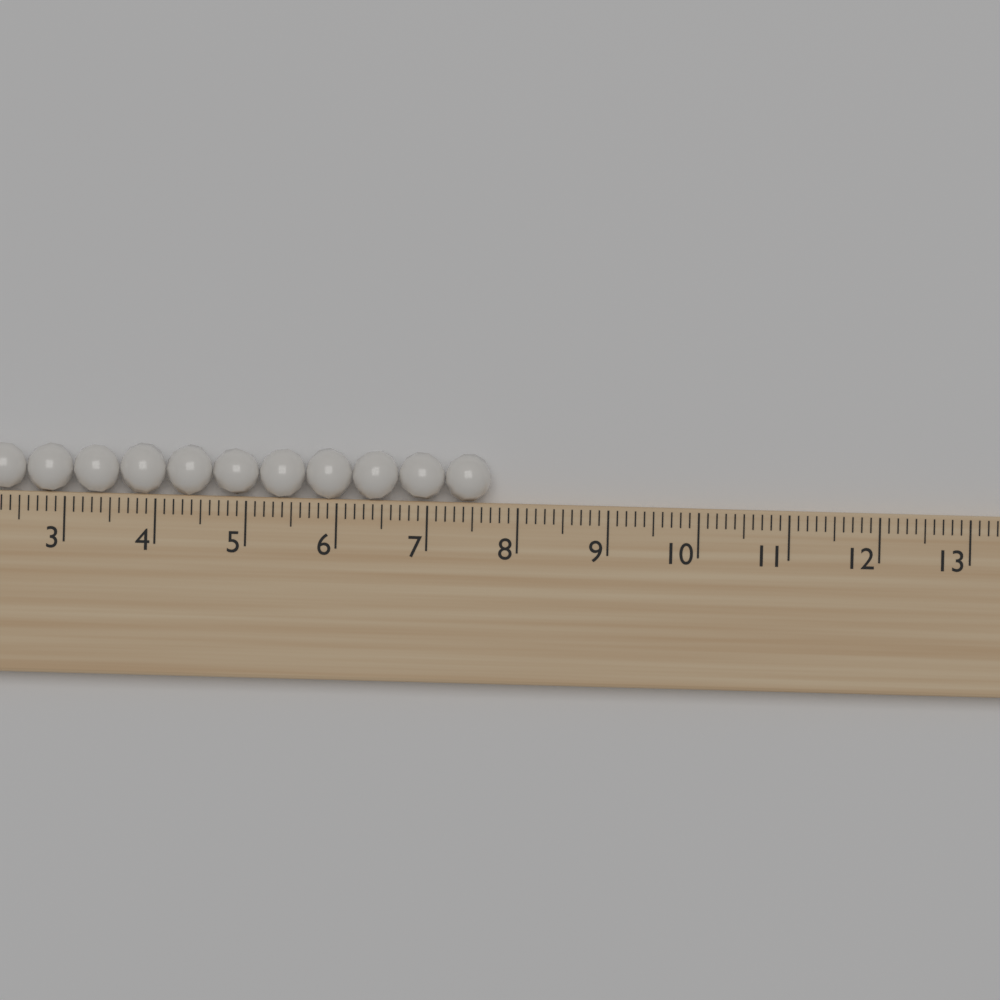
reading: 7.7 (no unit)
